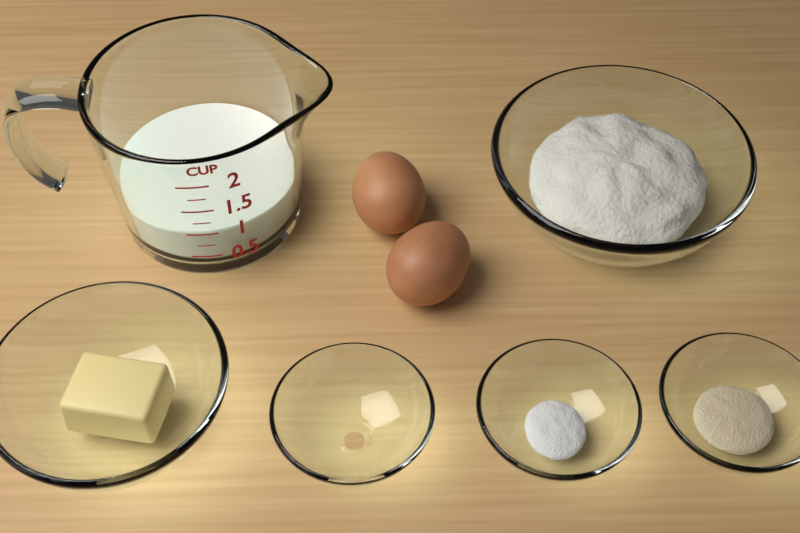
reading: 1.00 cup
